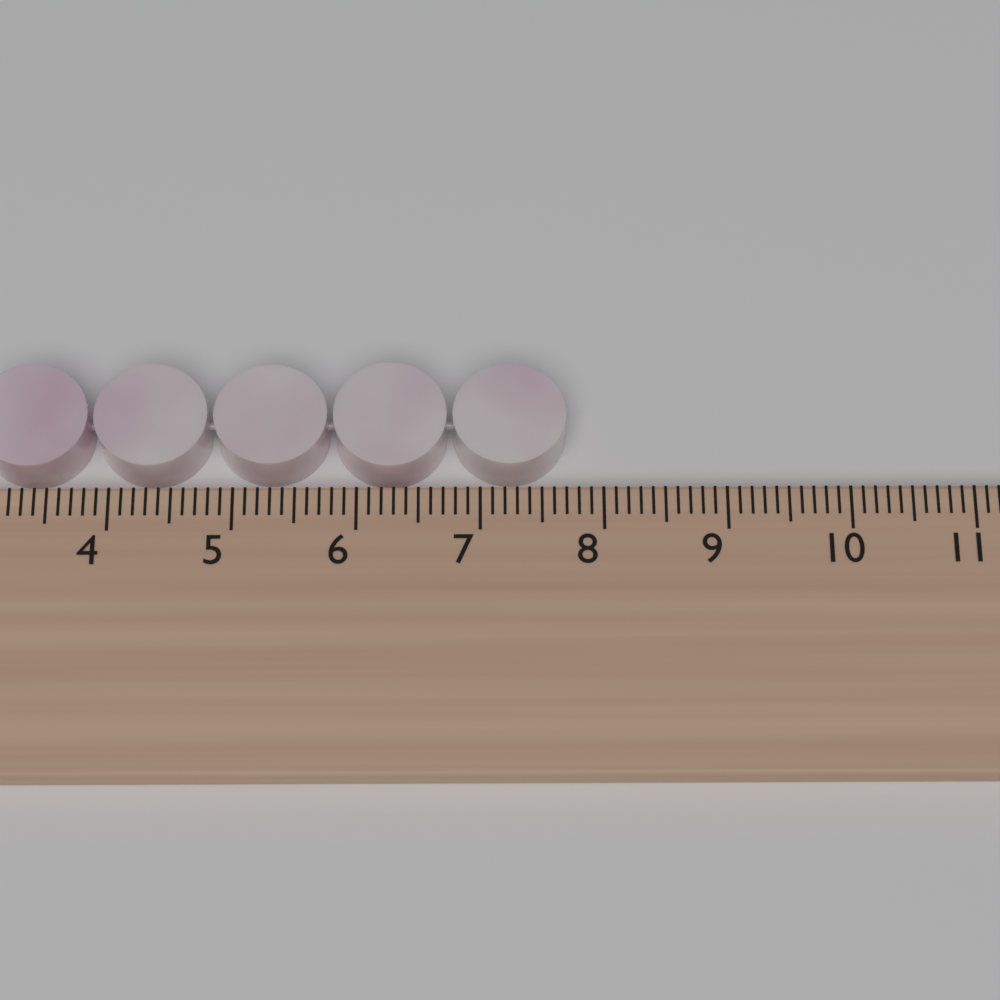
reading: 7.7 cm
